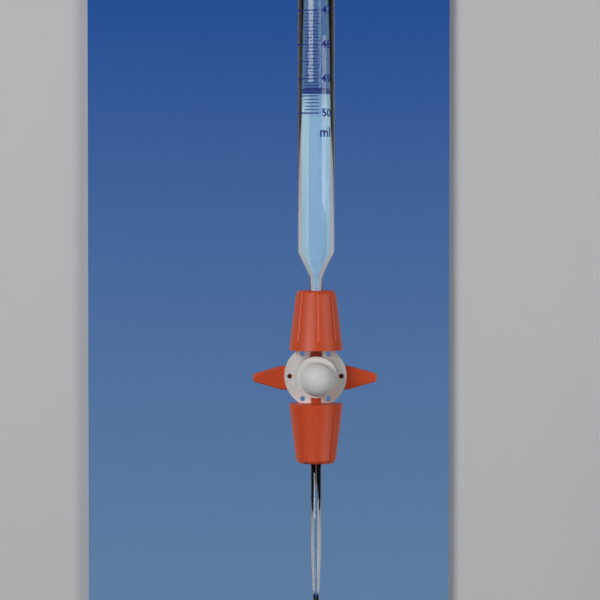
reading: 49.4 ml
